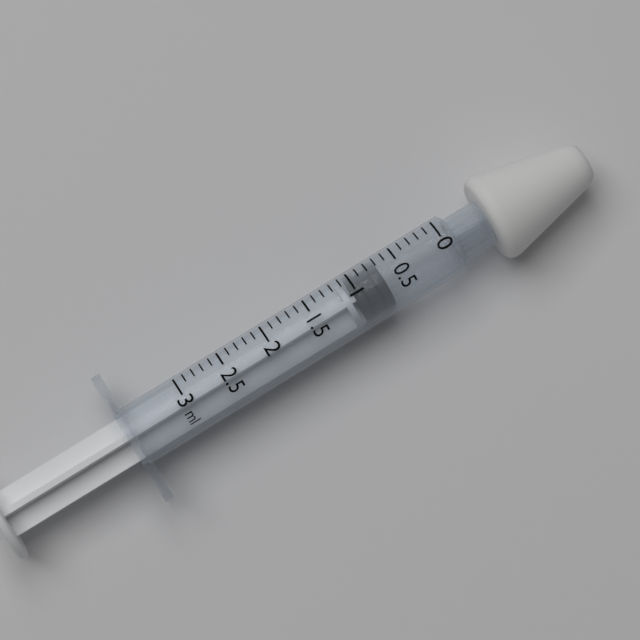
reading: 0.7 ml
